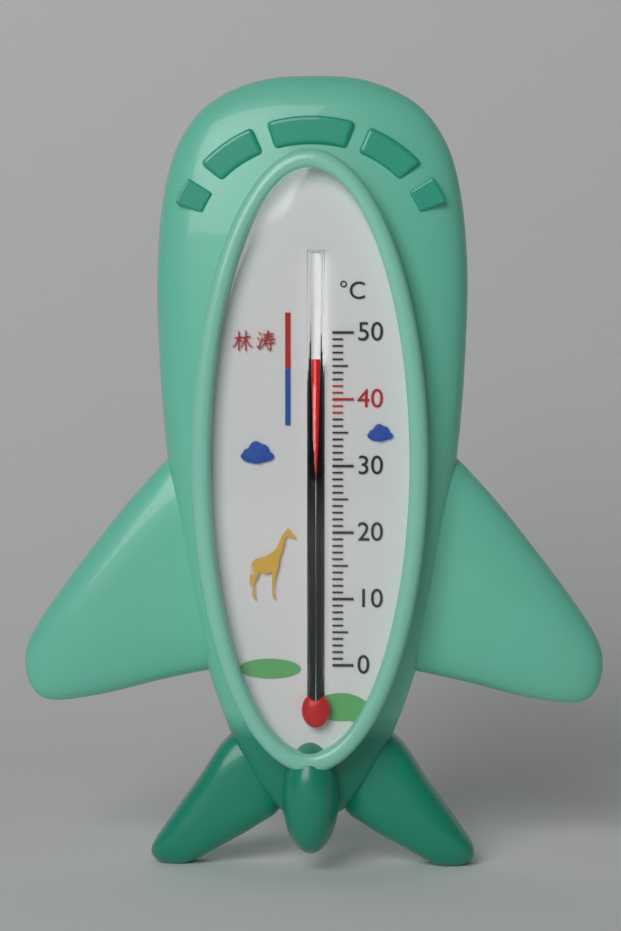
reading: 46 °C
